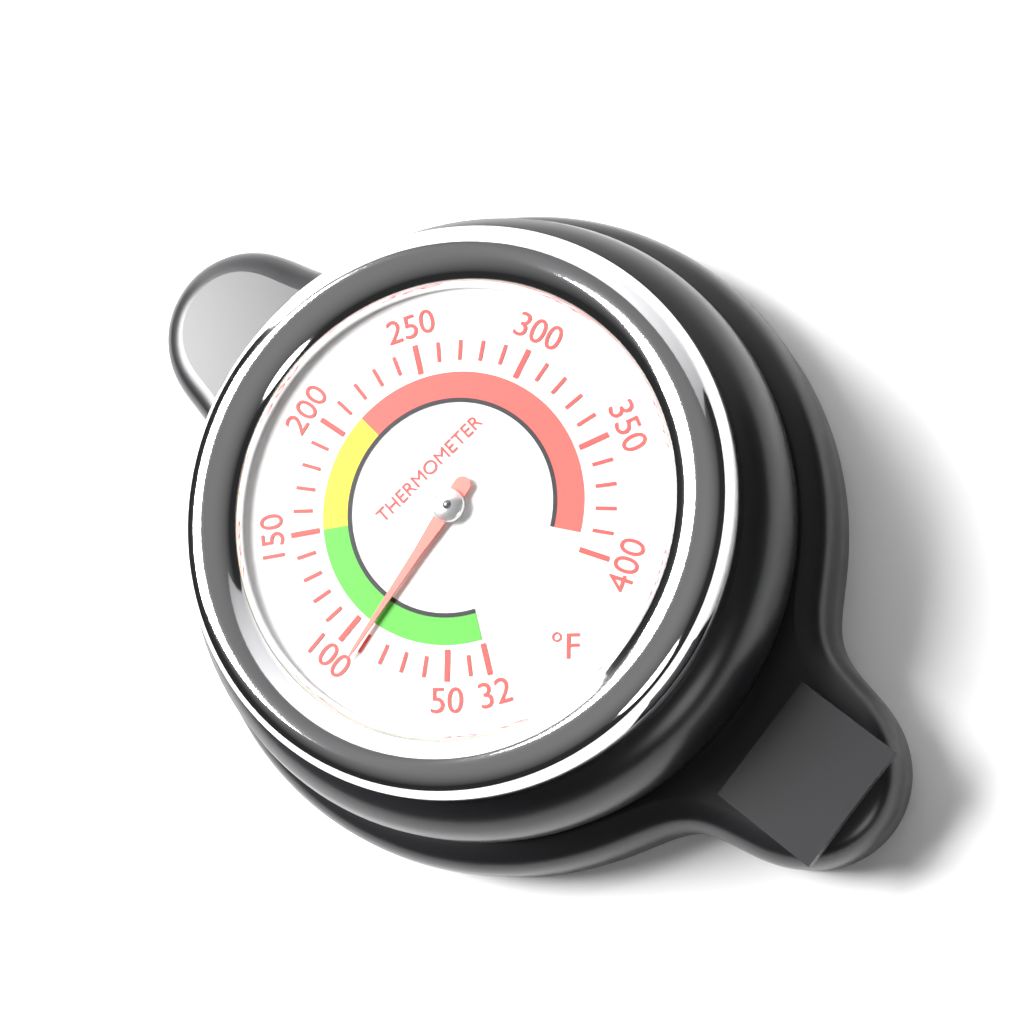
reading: 92 °F
